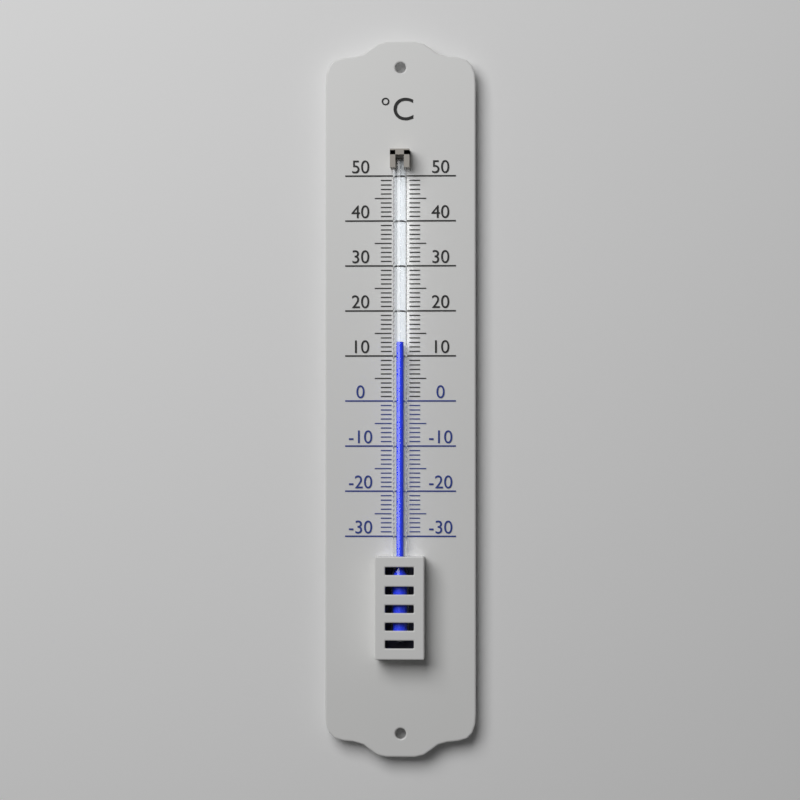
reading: 13 °C
